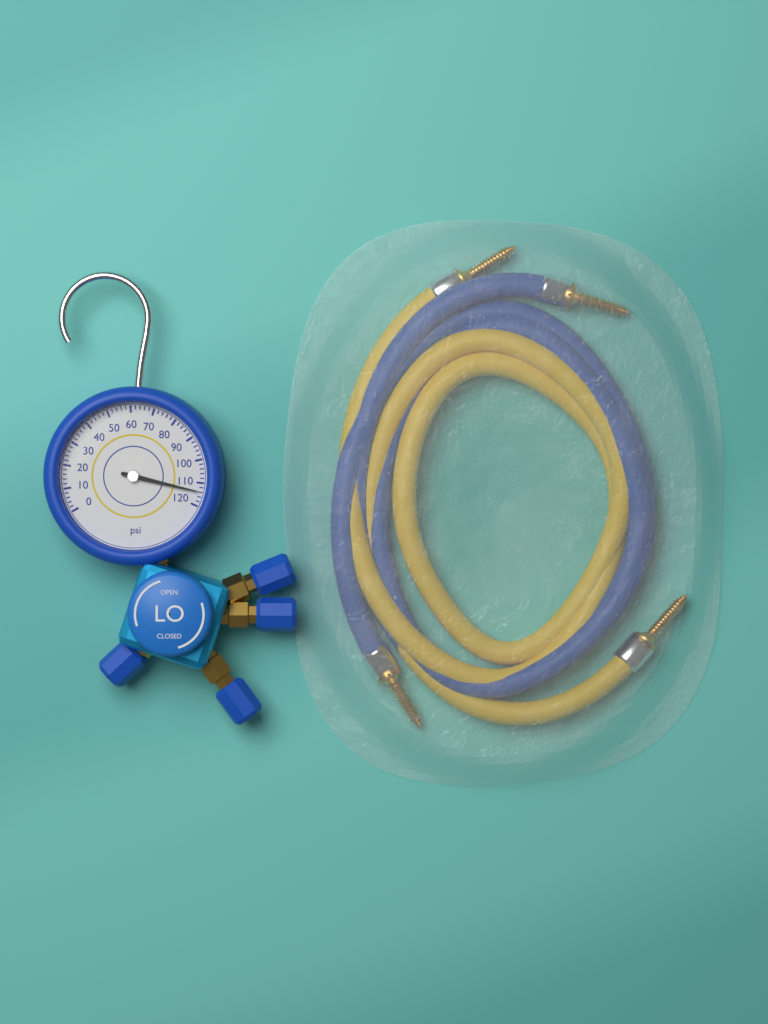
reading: 114 psi
